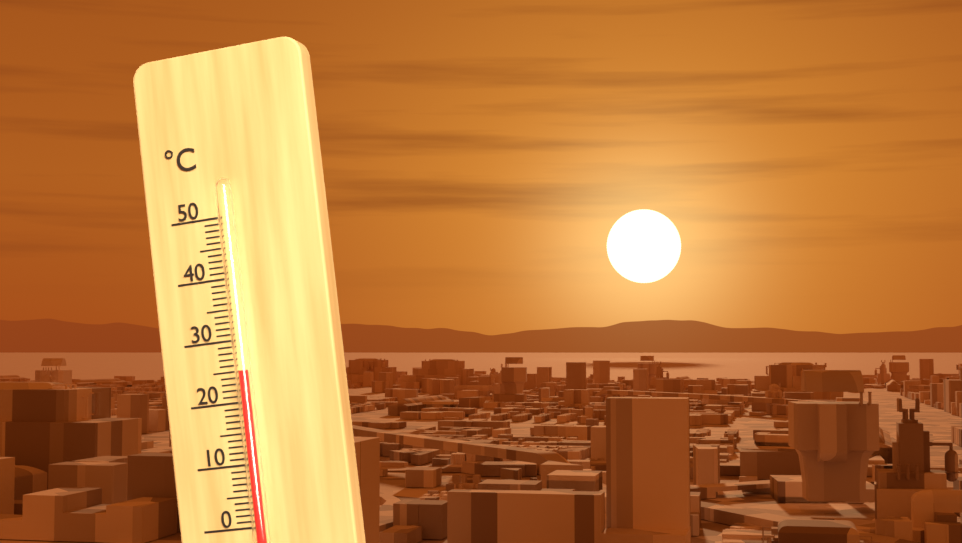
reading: 25 °C
